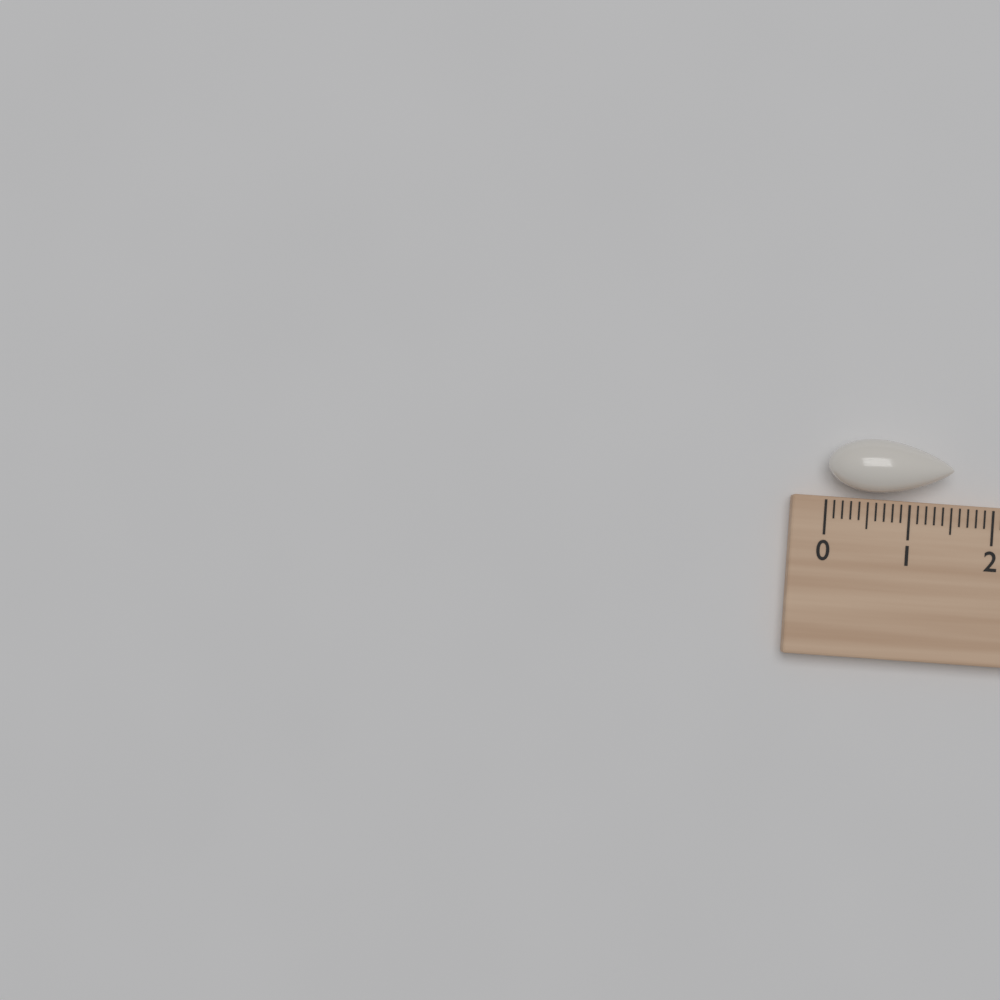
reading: 1.5 cm
